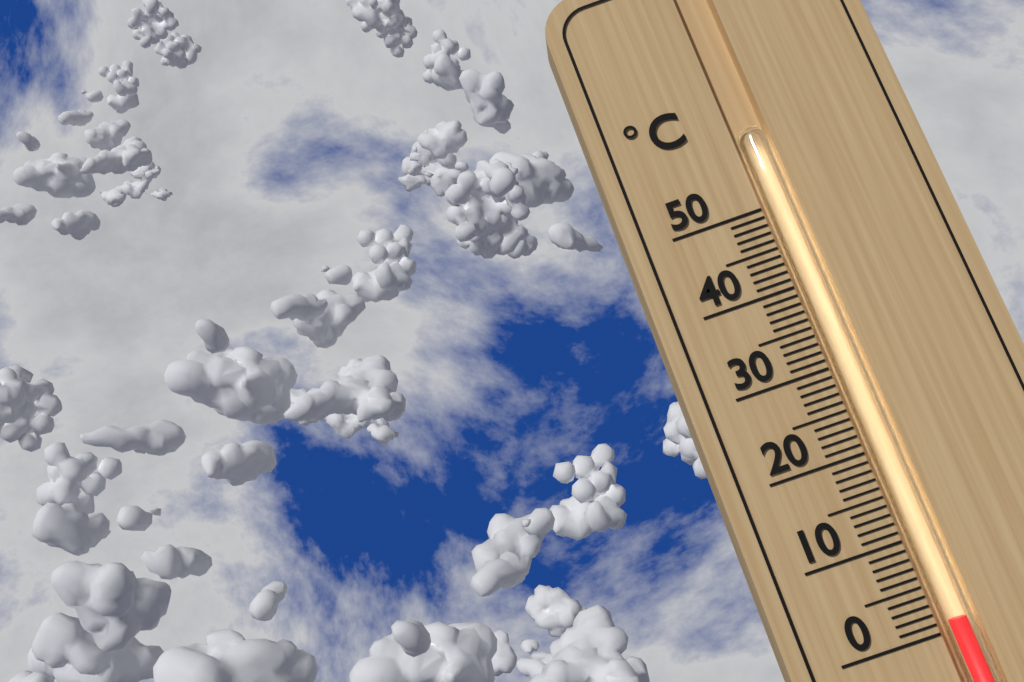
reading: 1 °C
